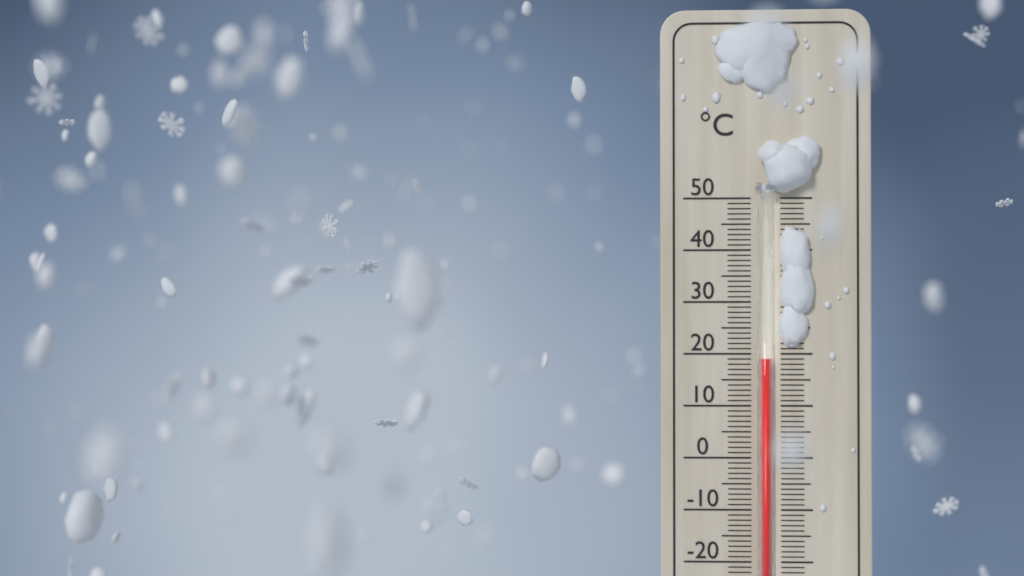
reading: 19 °C
